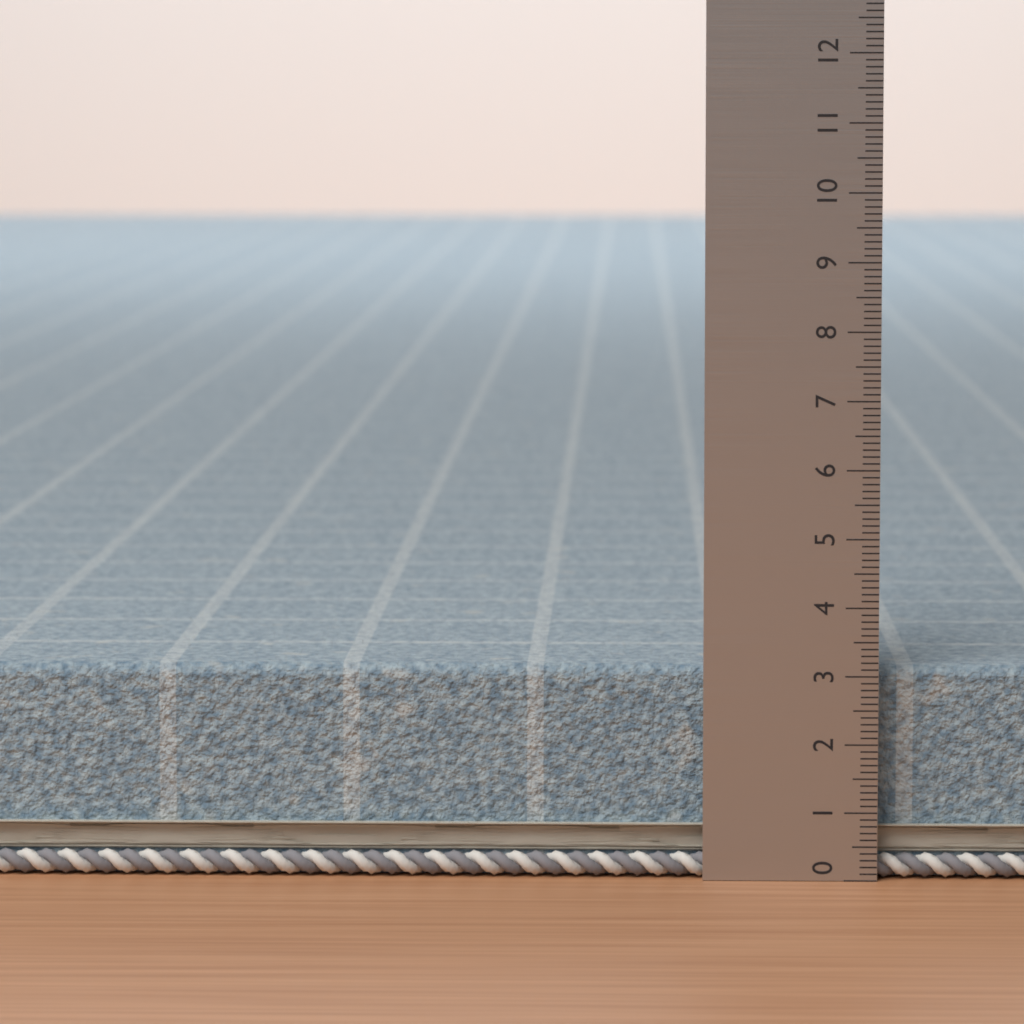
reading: 3.1 (no unit)
